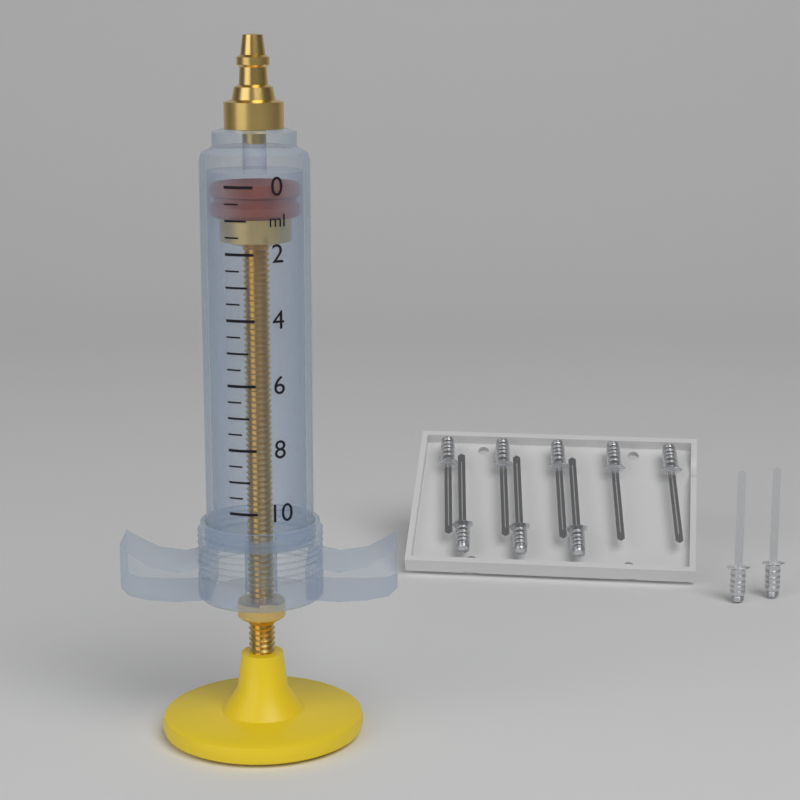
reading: 0.0 ml
